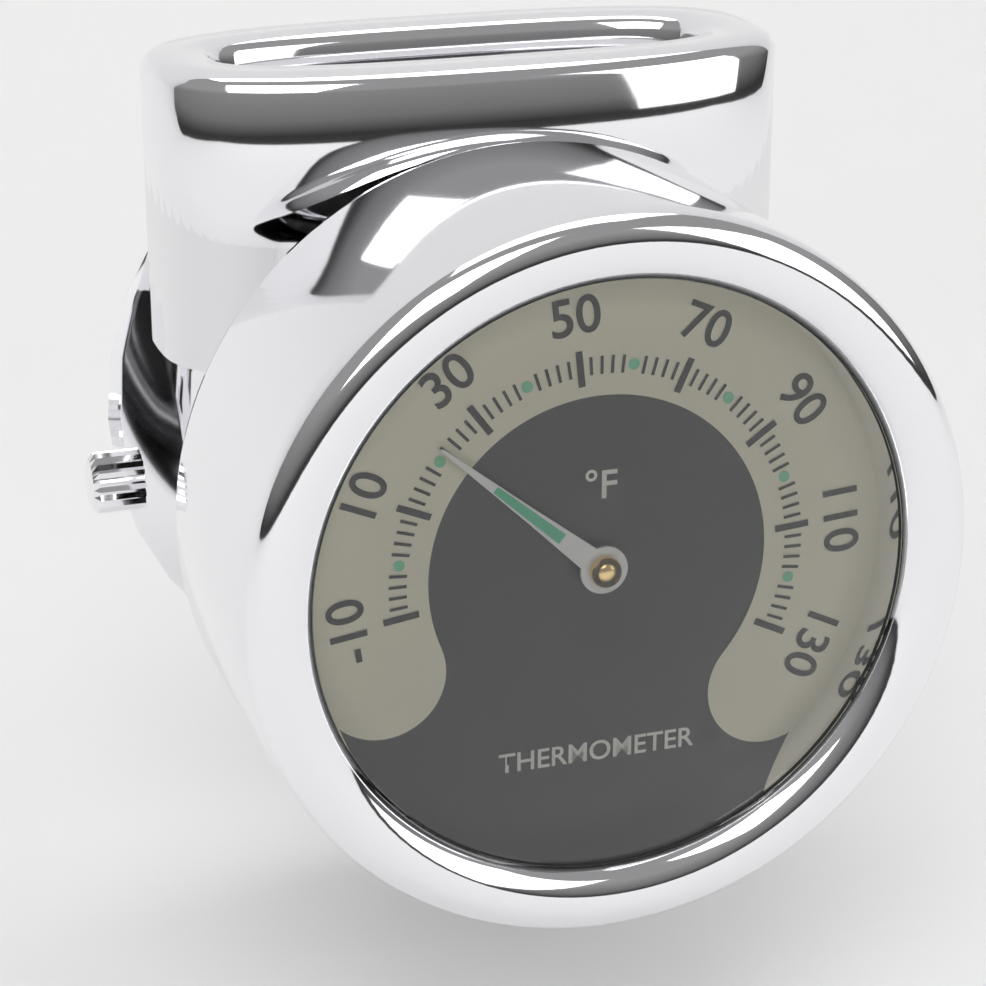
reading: 22 °F
